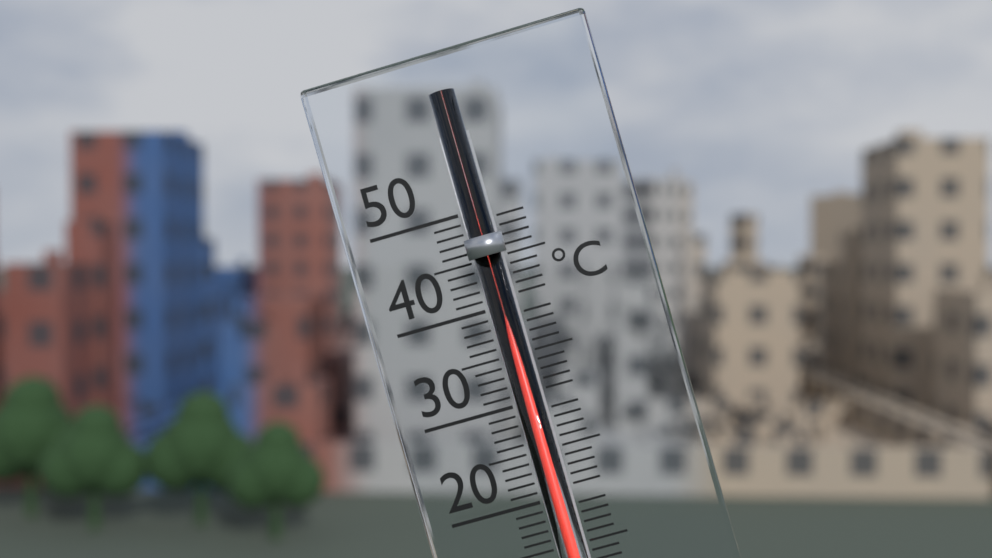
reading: 49 °C
